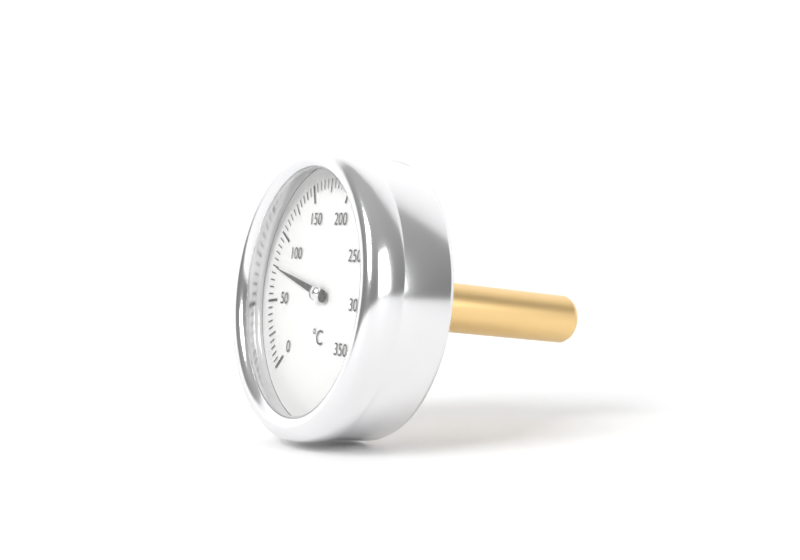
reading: 75 °C
